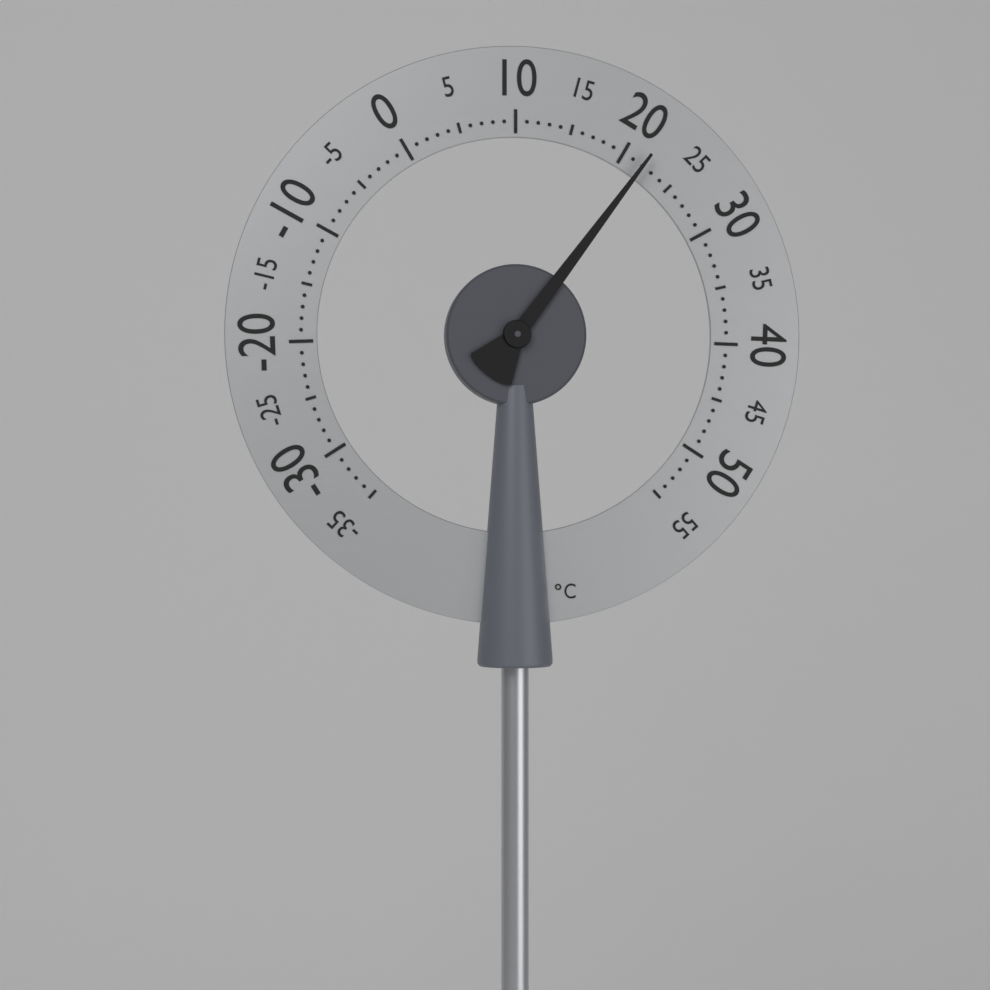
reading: 22 °C
